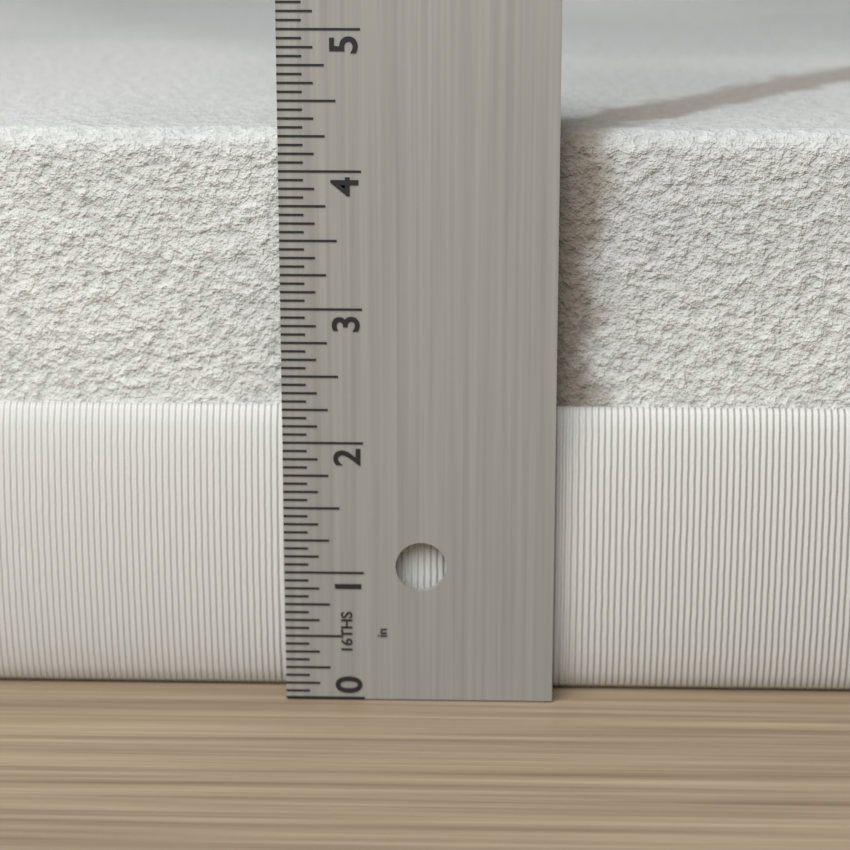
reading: 4.2500 in
